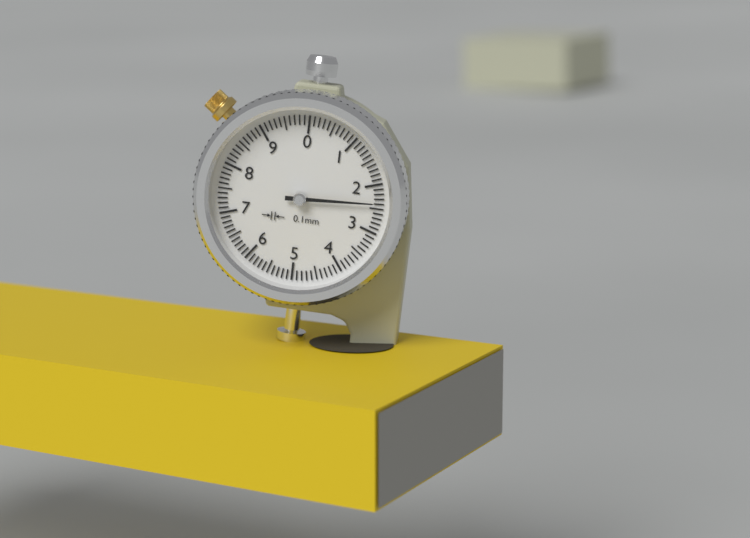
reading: 2.4 mm
